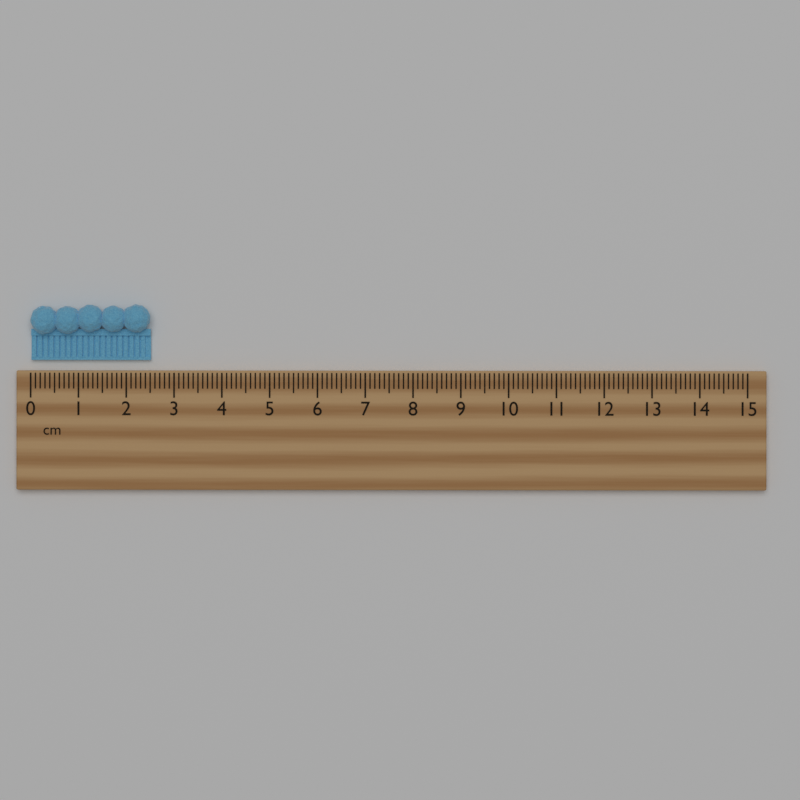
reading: 2.5 cm
